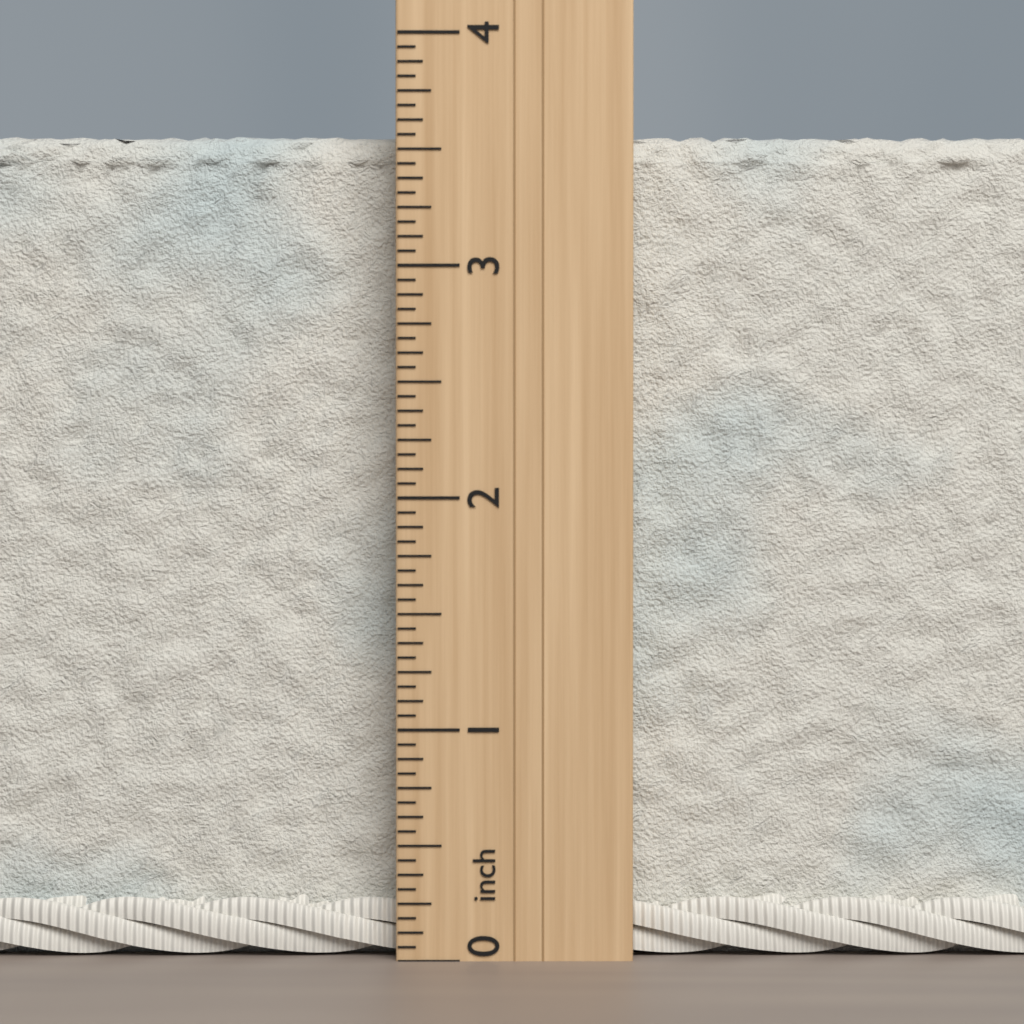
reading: 3.6250 inch
